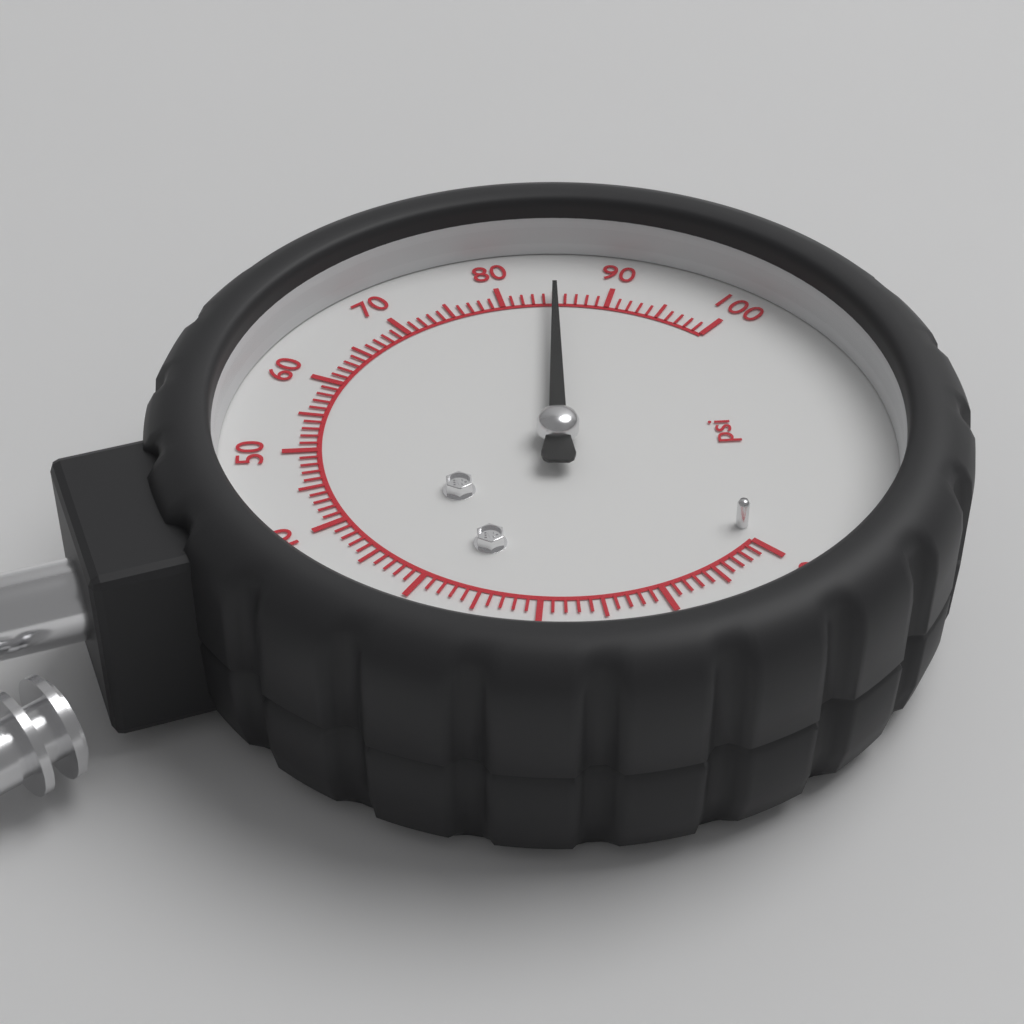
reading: 85 psi
